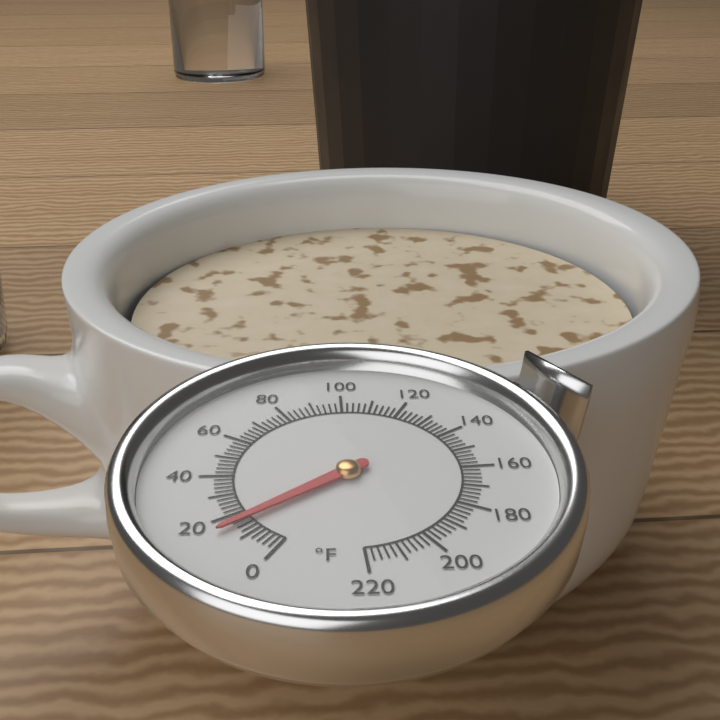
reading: 16 °F
